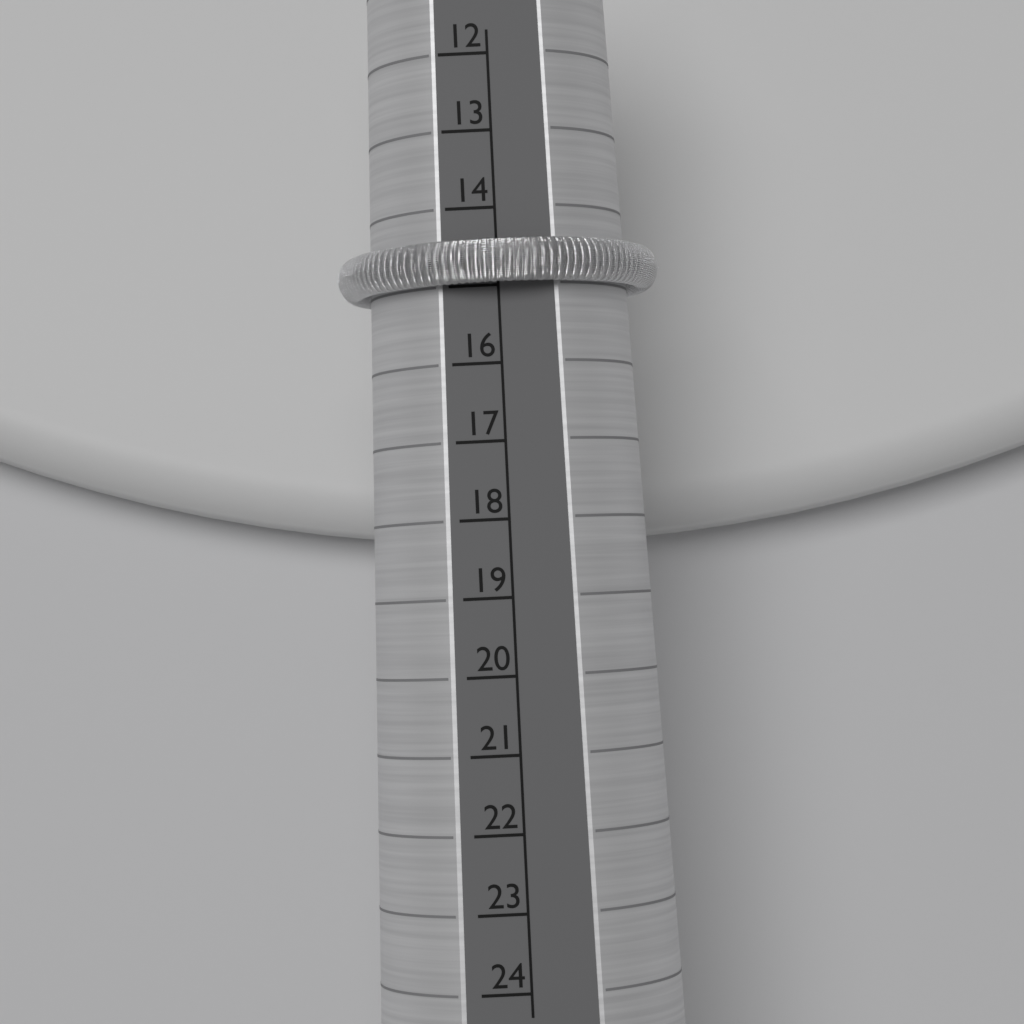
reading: 15 (no unit)
